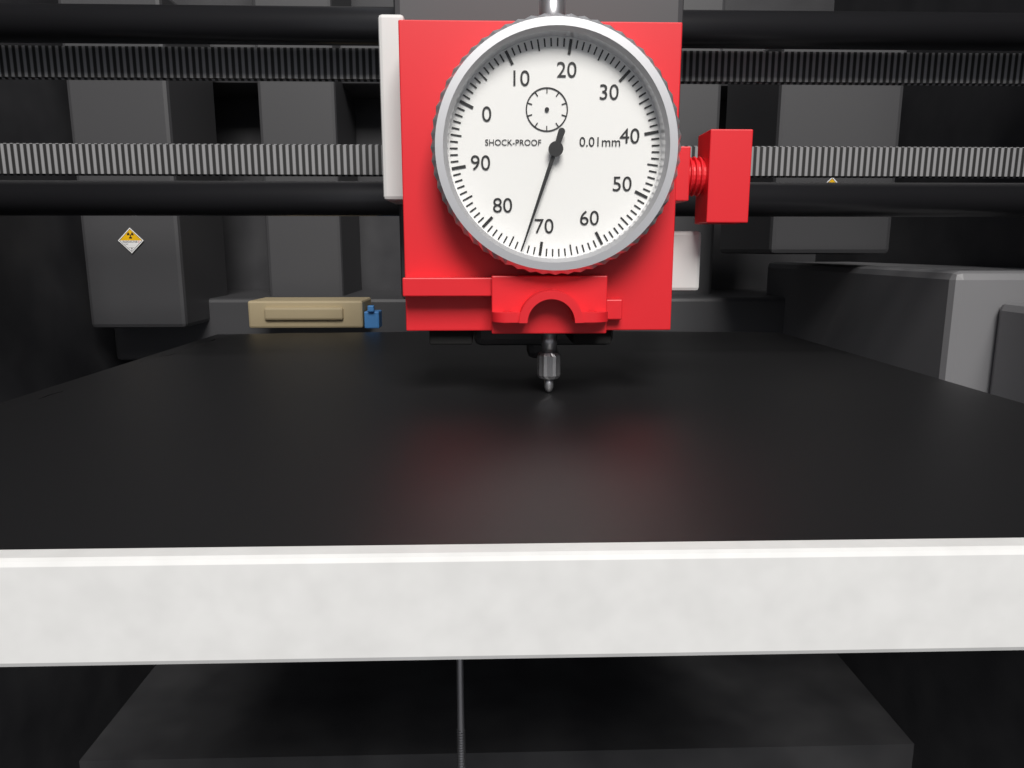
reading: 73 0.01mm
